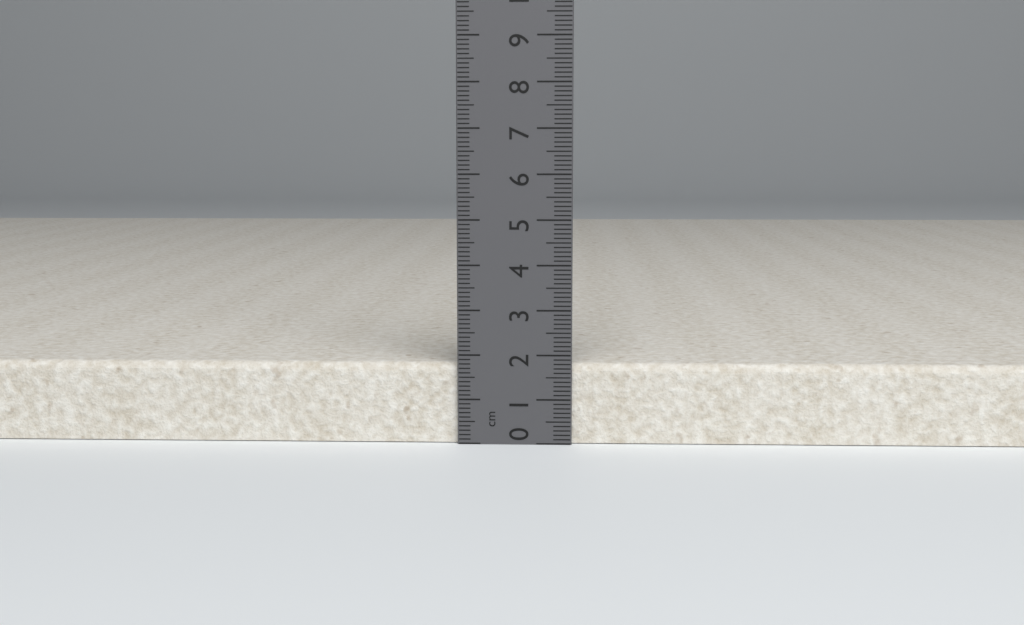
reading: 1.8 cm
